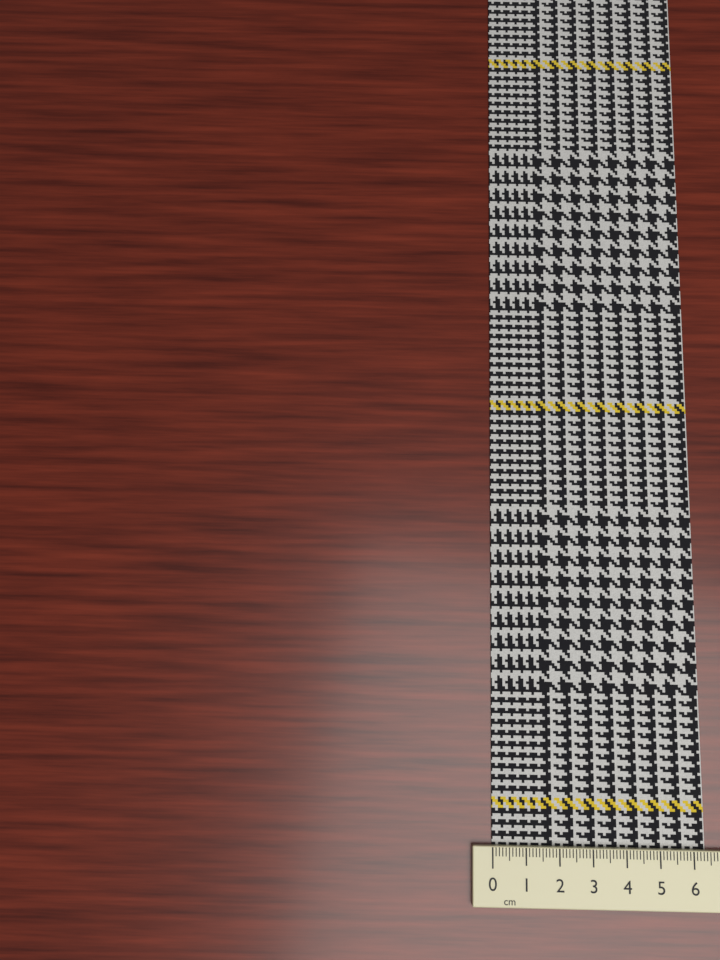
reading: 6.4 cm
